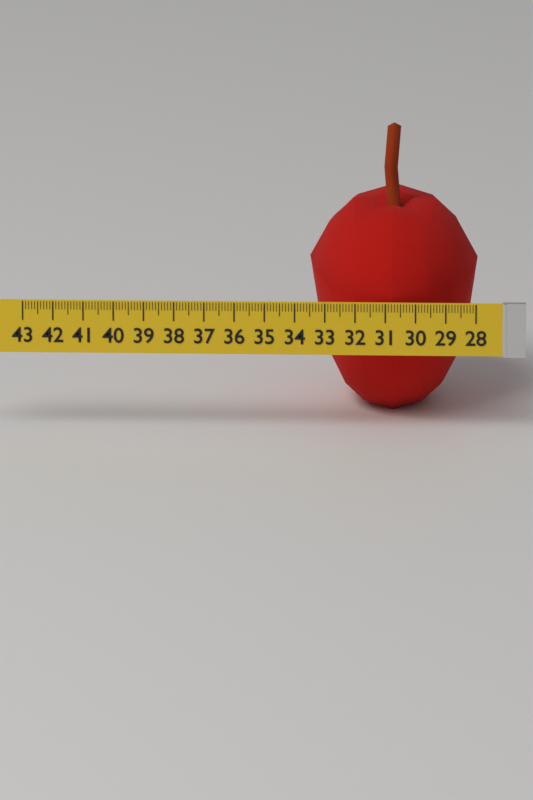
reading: 33.6 (no unit)
